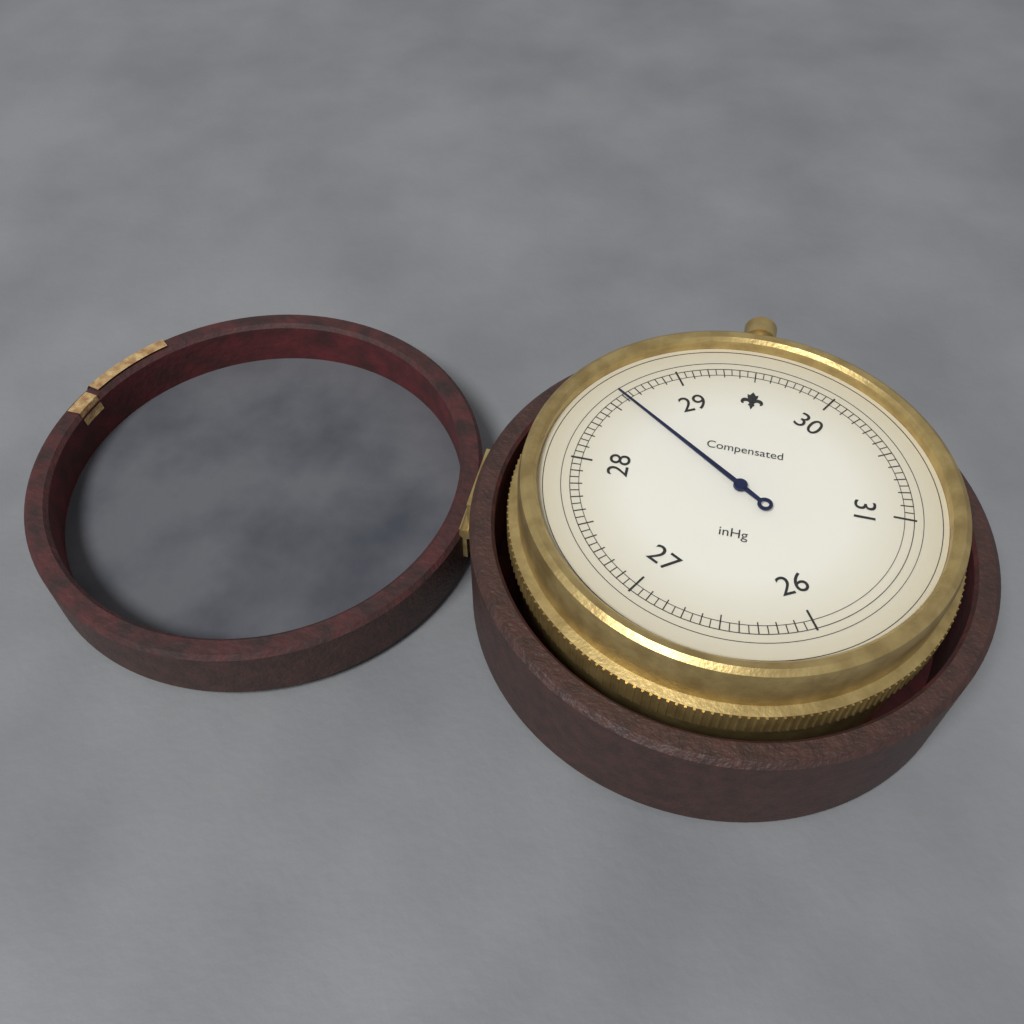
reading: 28.60 inHg
